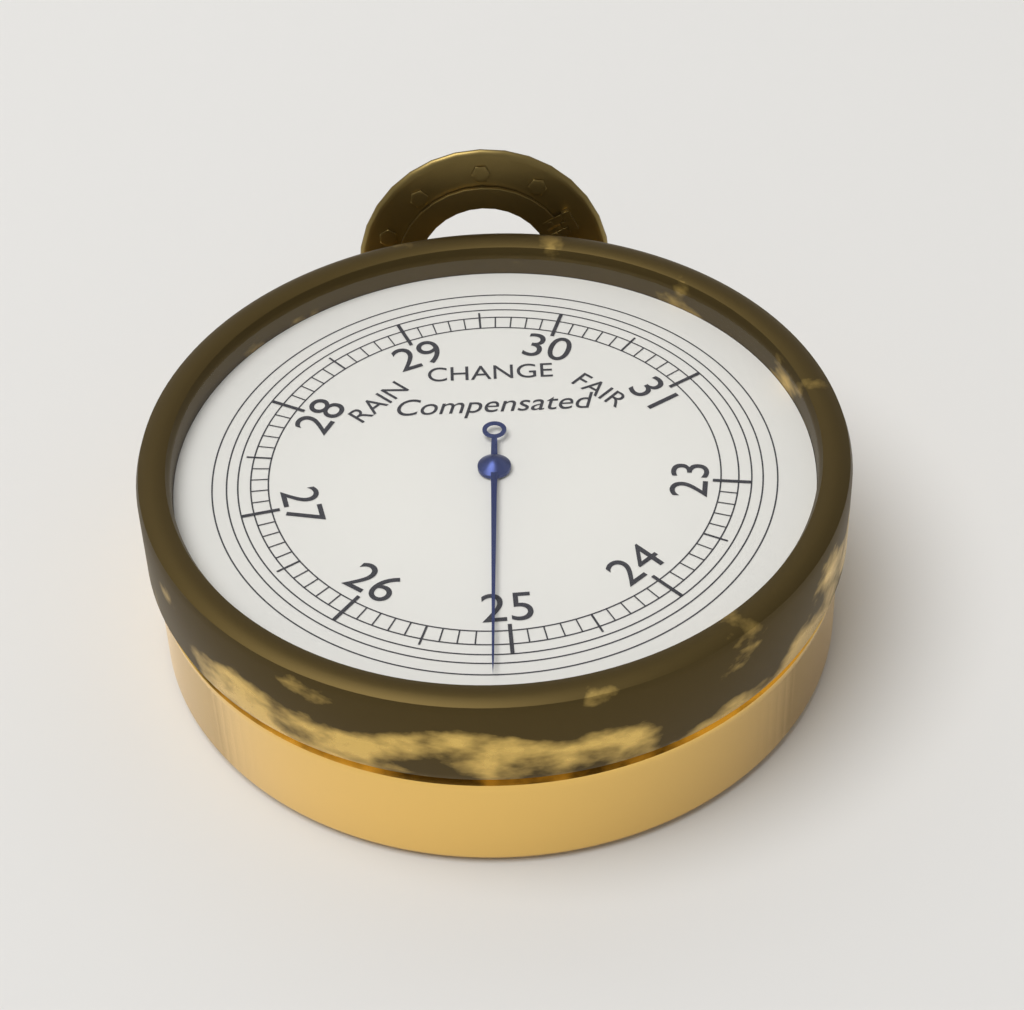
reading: 25.1 inHg
